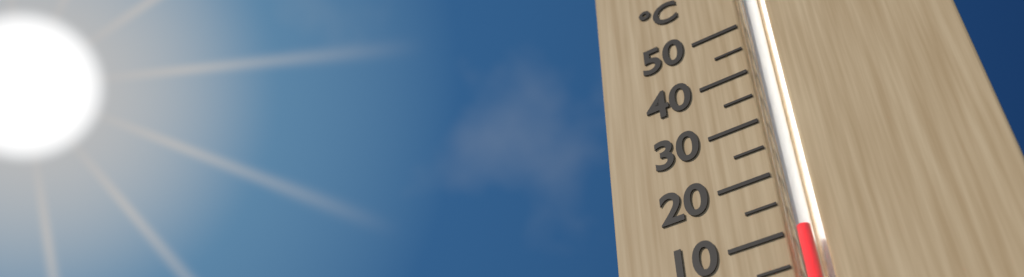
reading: 10 °C
